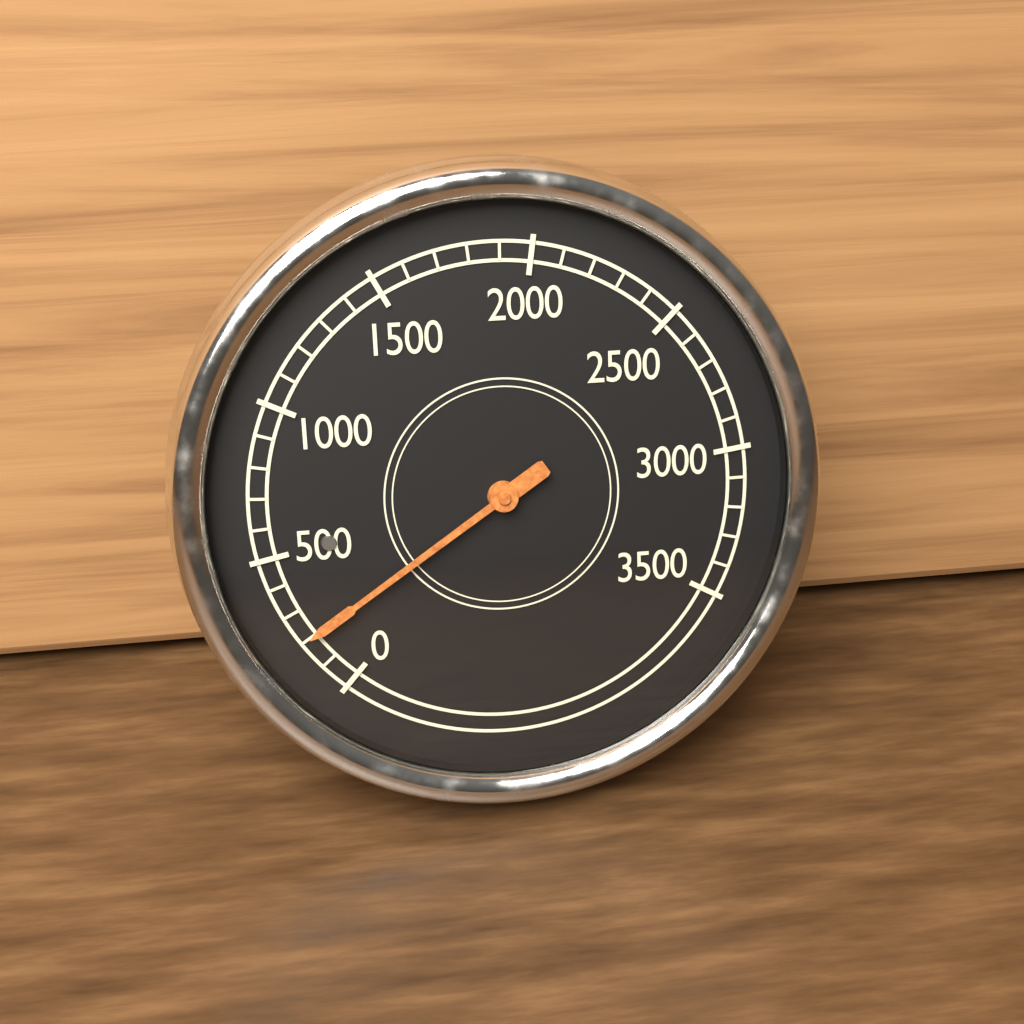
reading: 200 (no unit)
